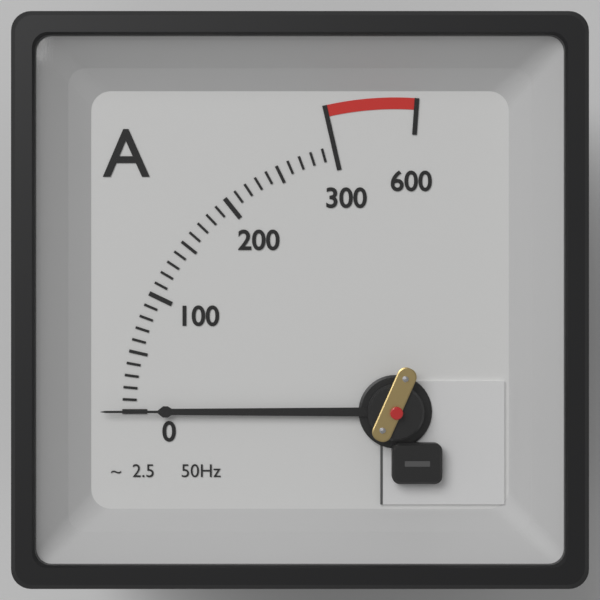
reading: 0 A
